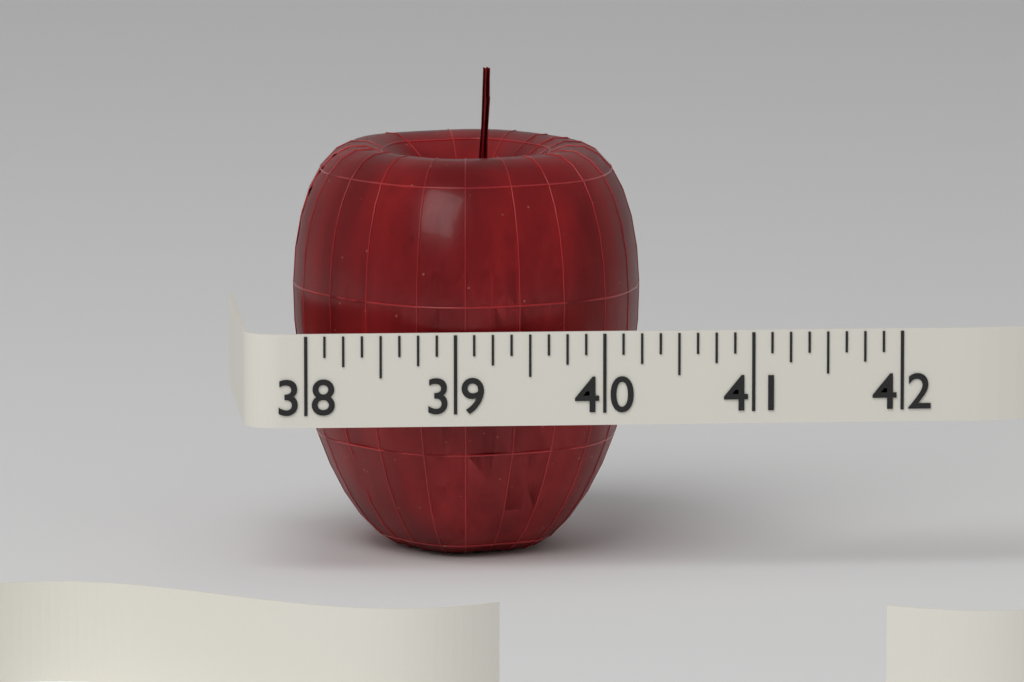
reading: 40.375 (no unit)
